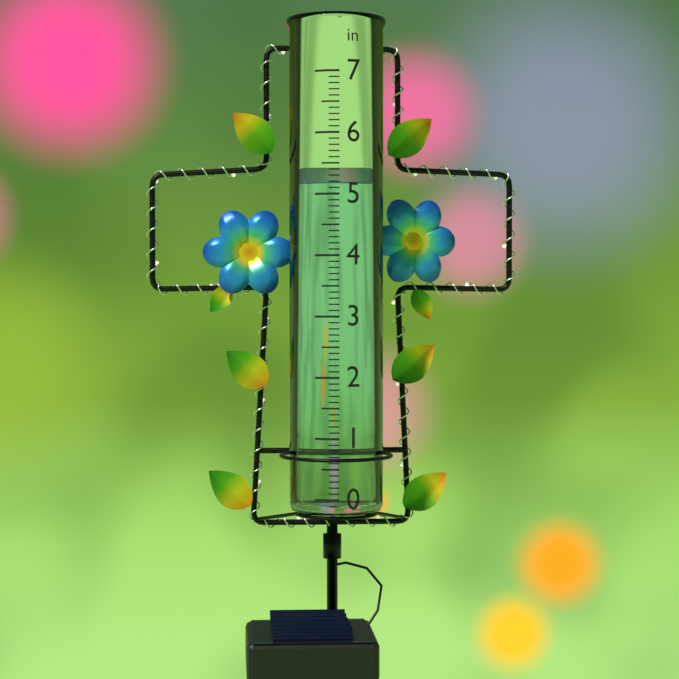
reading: 5.2 in
